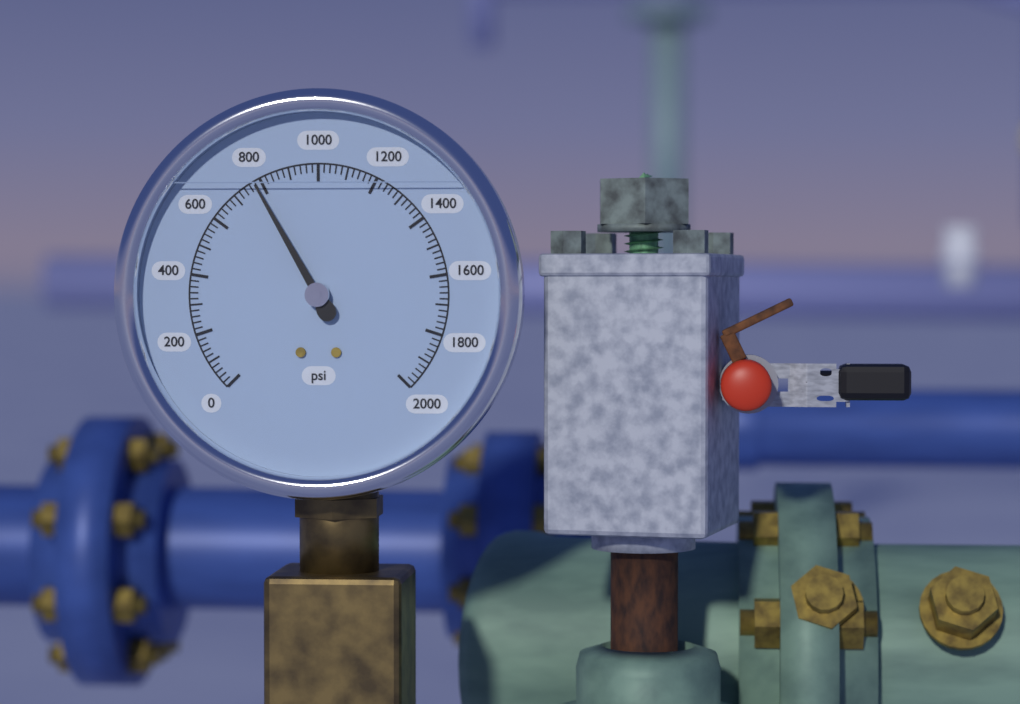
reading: 780 psi
